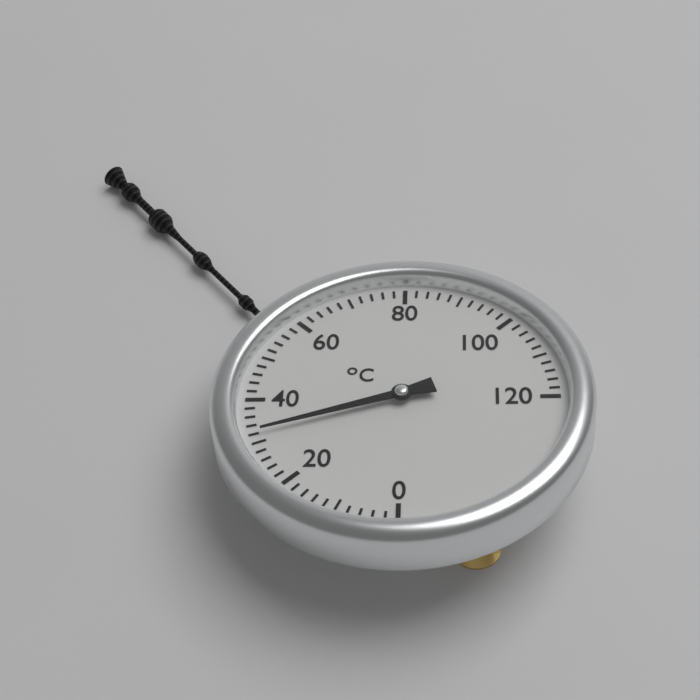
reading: 32 °C
